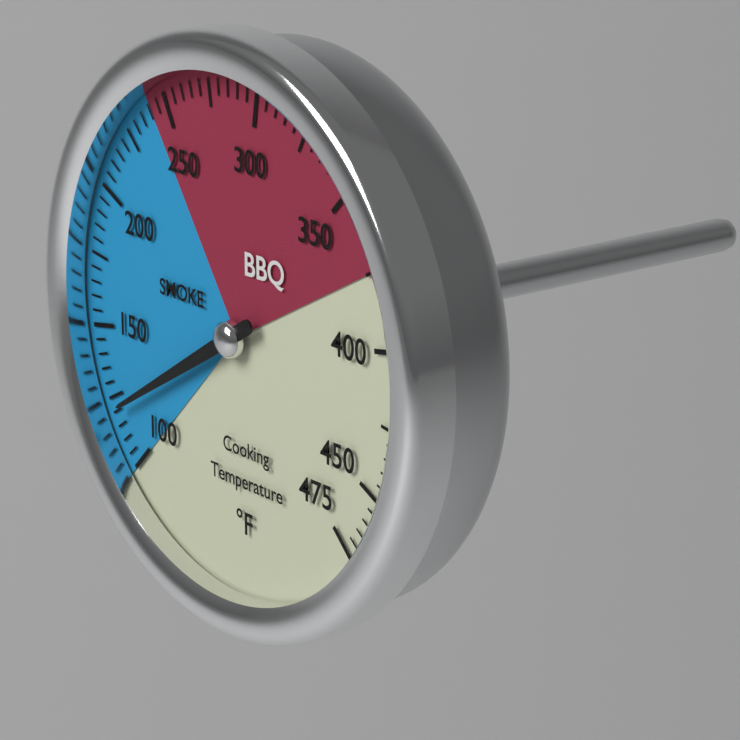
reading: 120 °F
